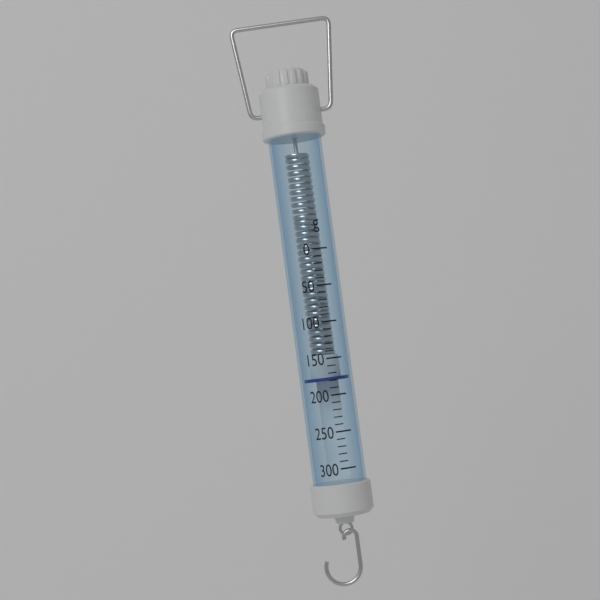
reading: 180 g
